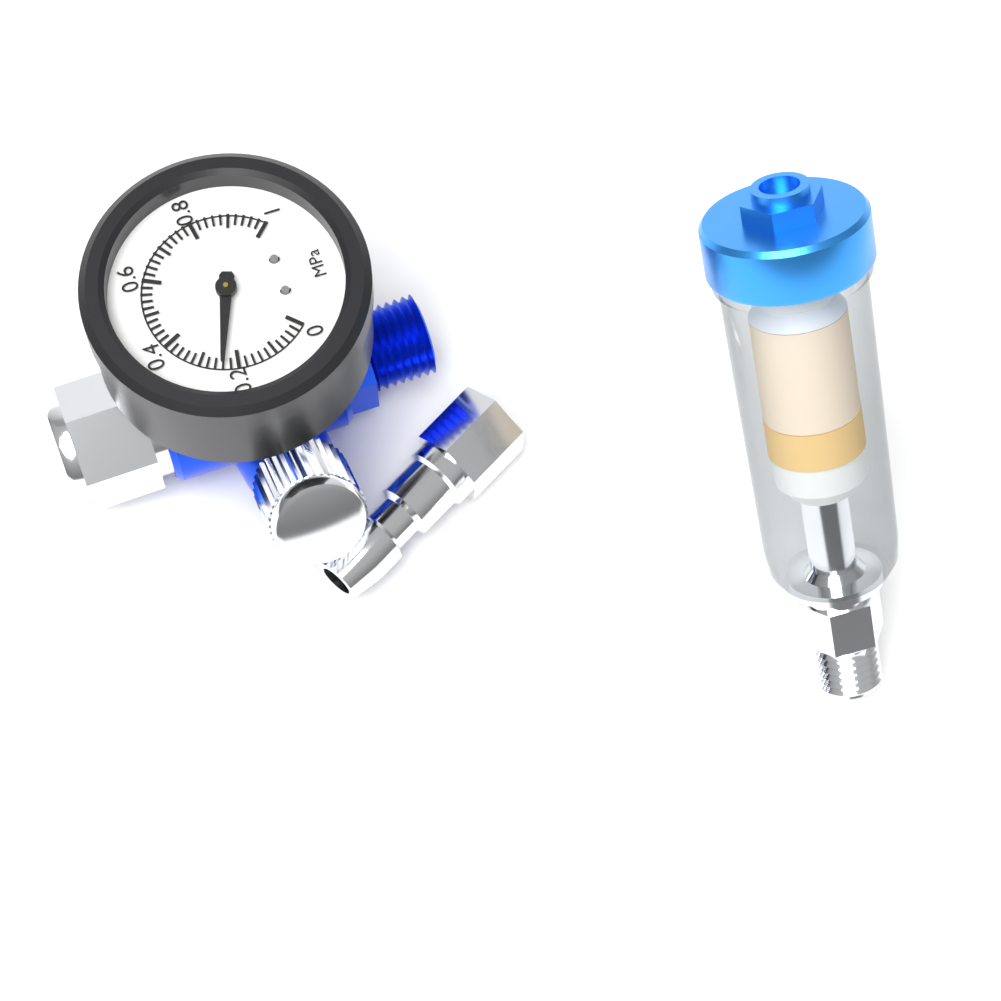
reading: 0.24 MPa
